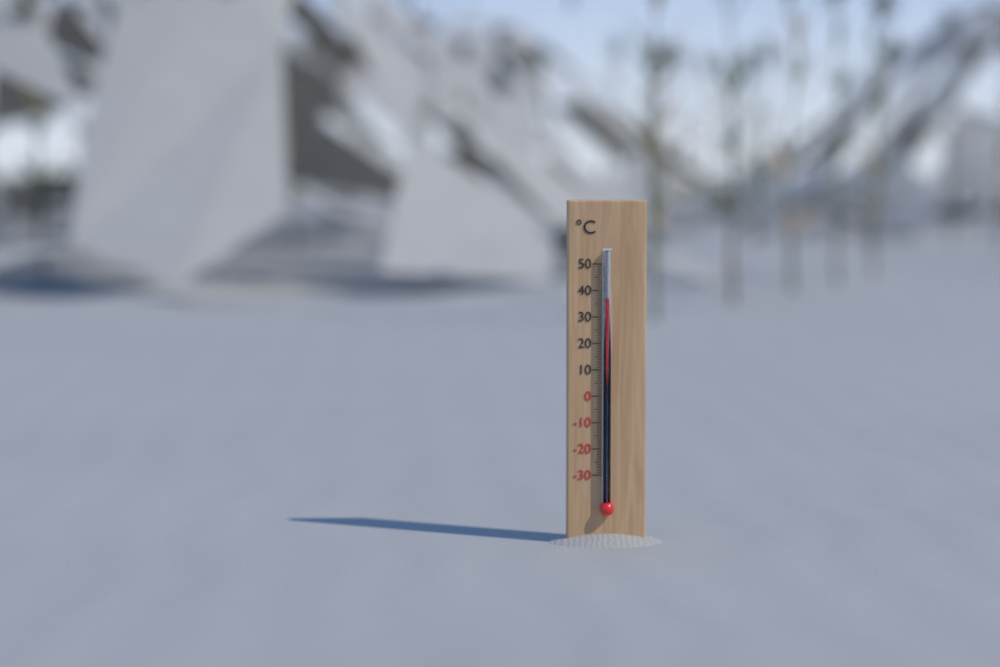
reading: 37 °C
